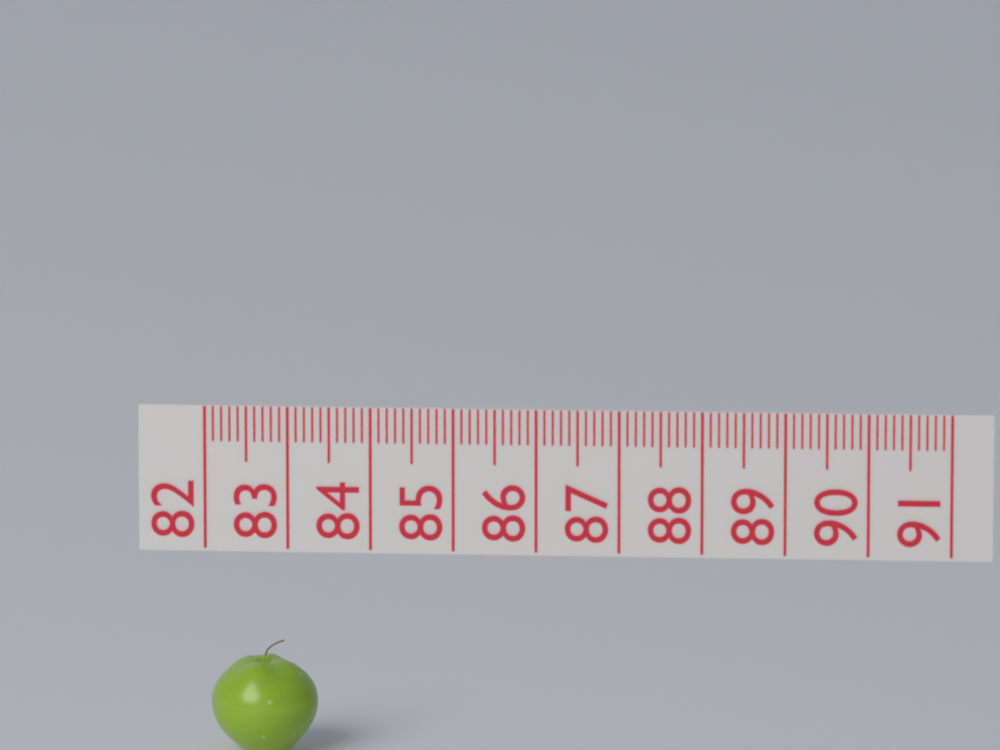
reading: 83.3 (no unit)
